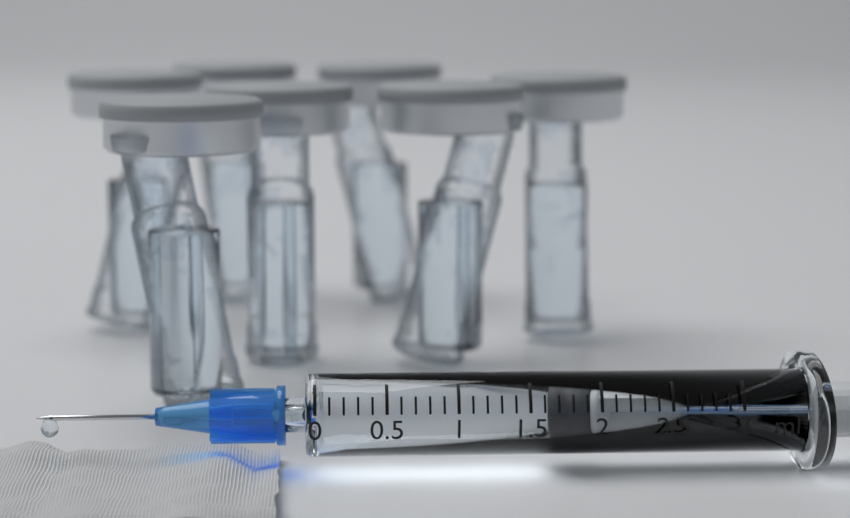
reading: 1.6 ml
